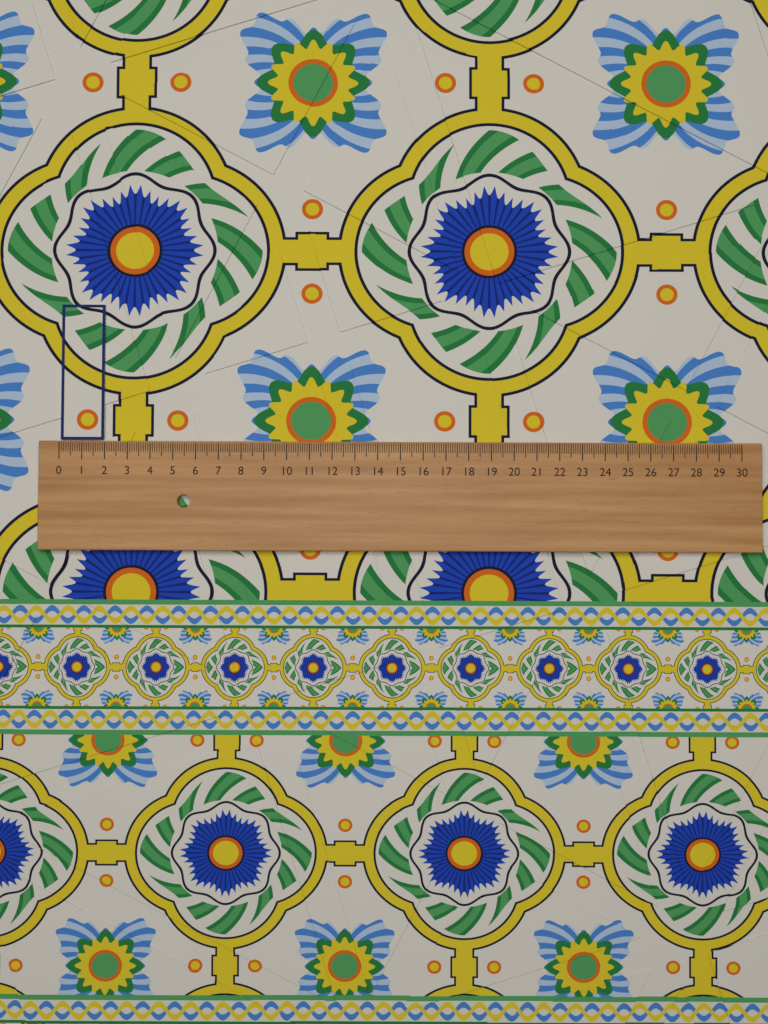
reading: 1.9 (no unit)
